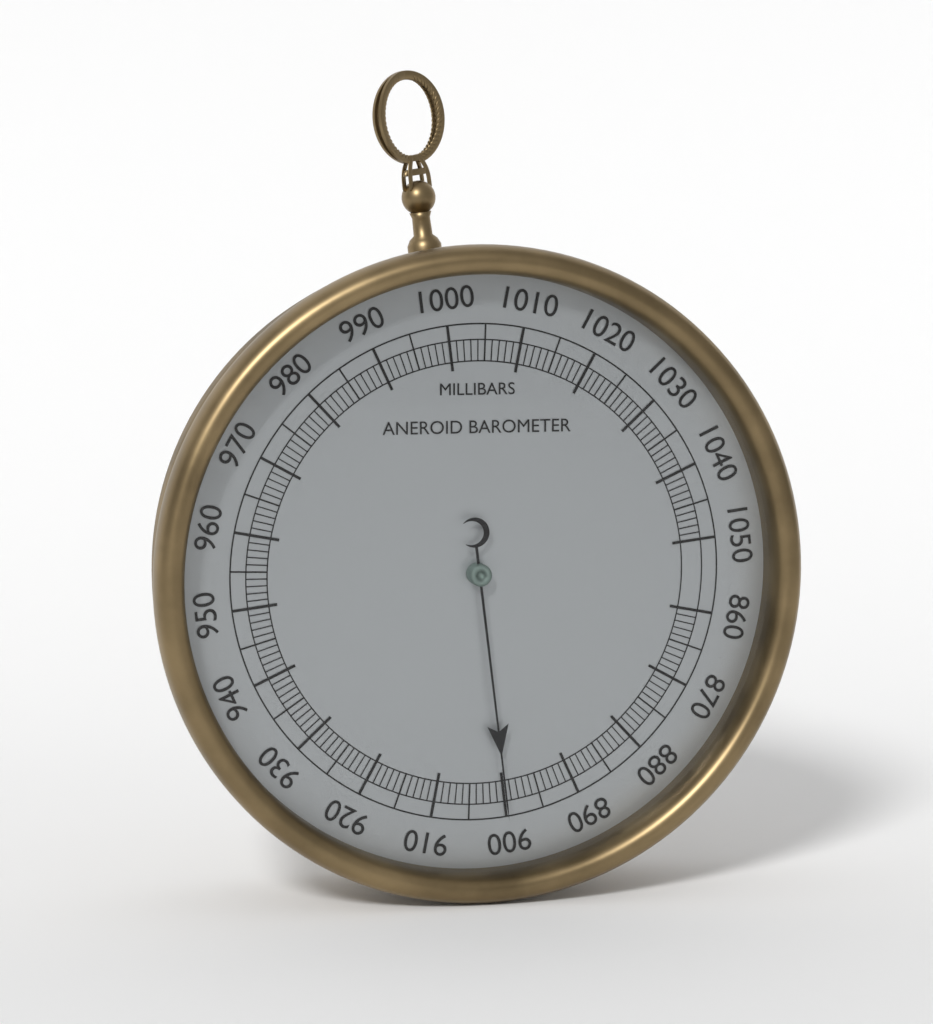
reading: 900 mbar
